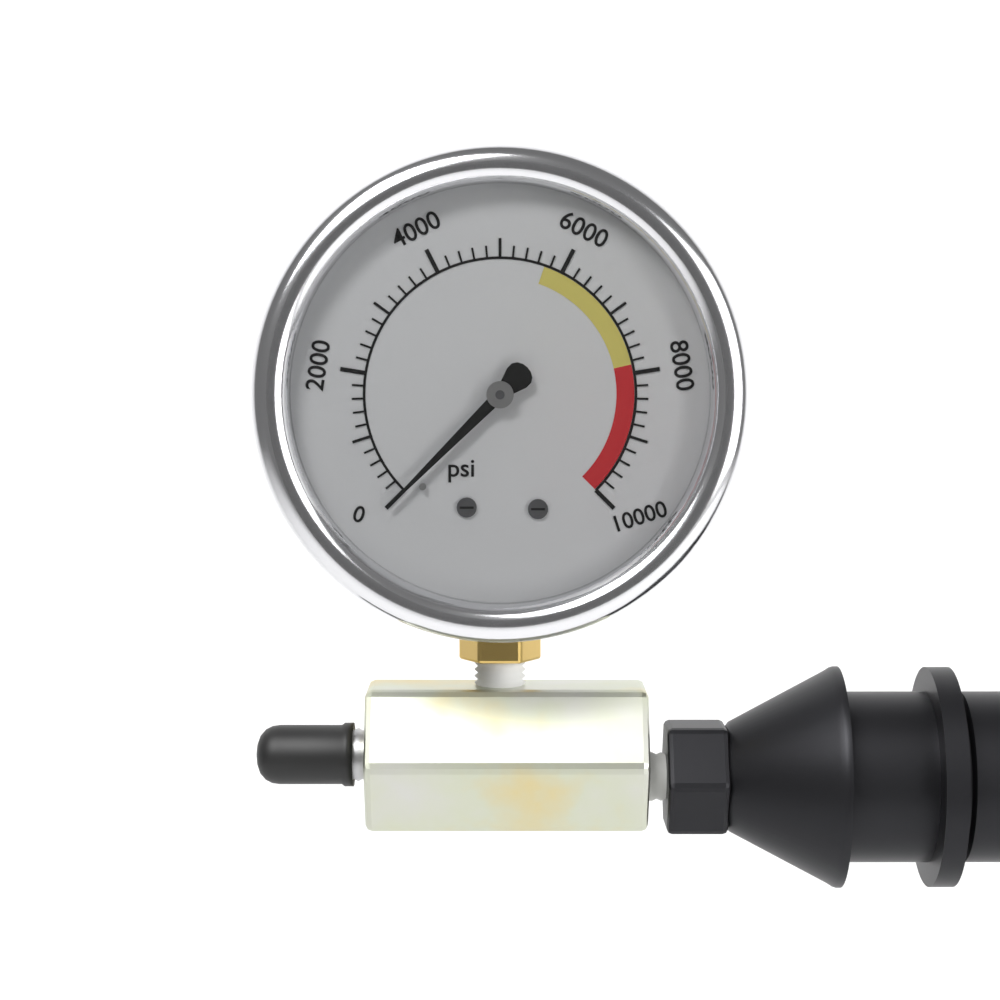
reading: 0 psi
